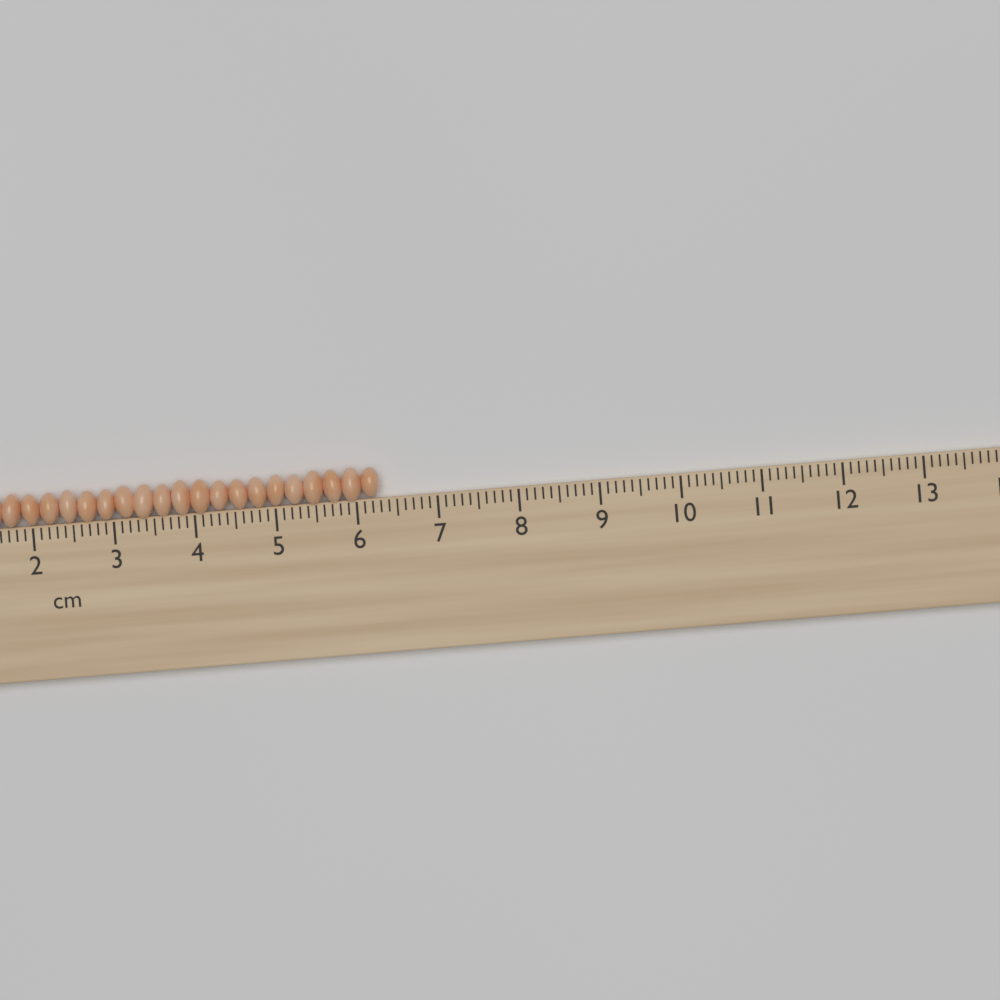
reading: 6.3 cm
